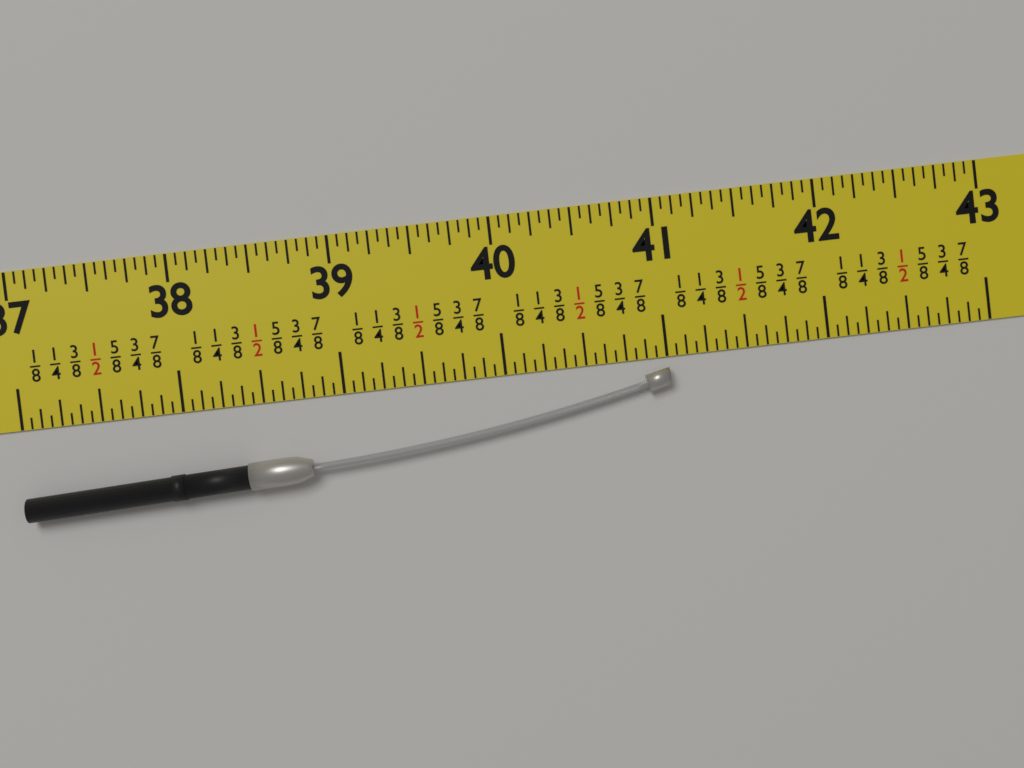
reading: 41.0000 in
